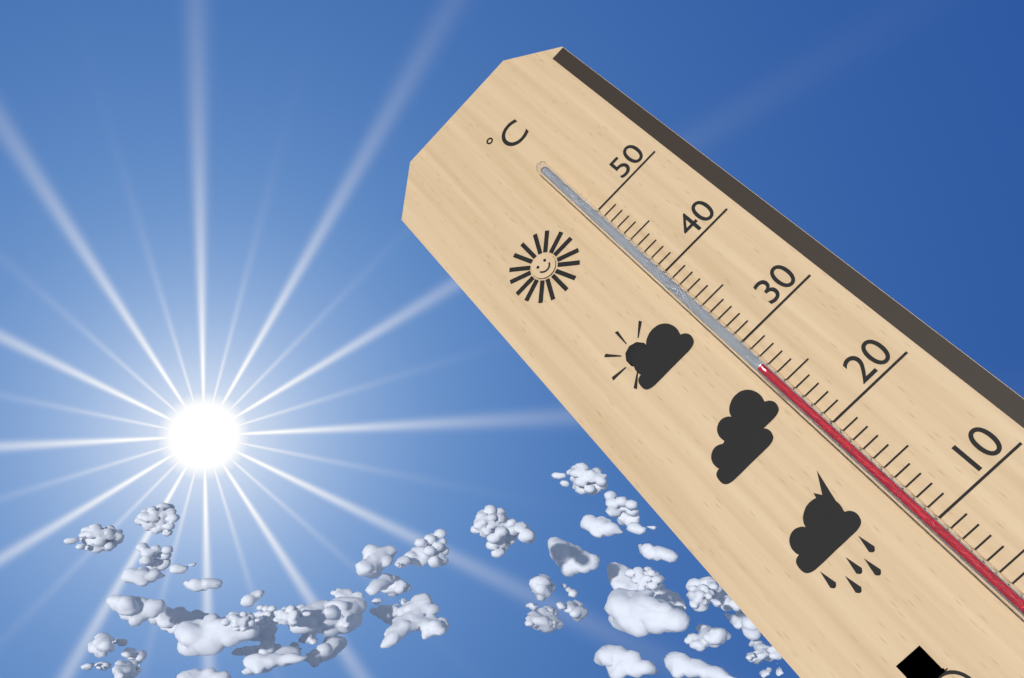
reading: 27 °C
